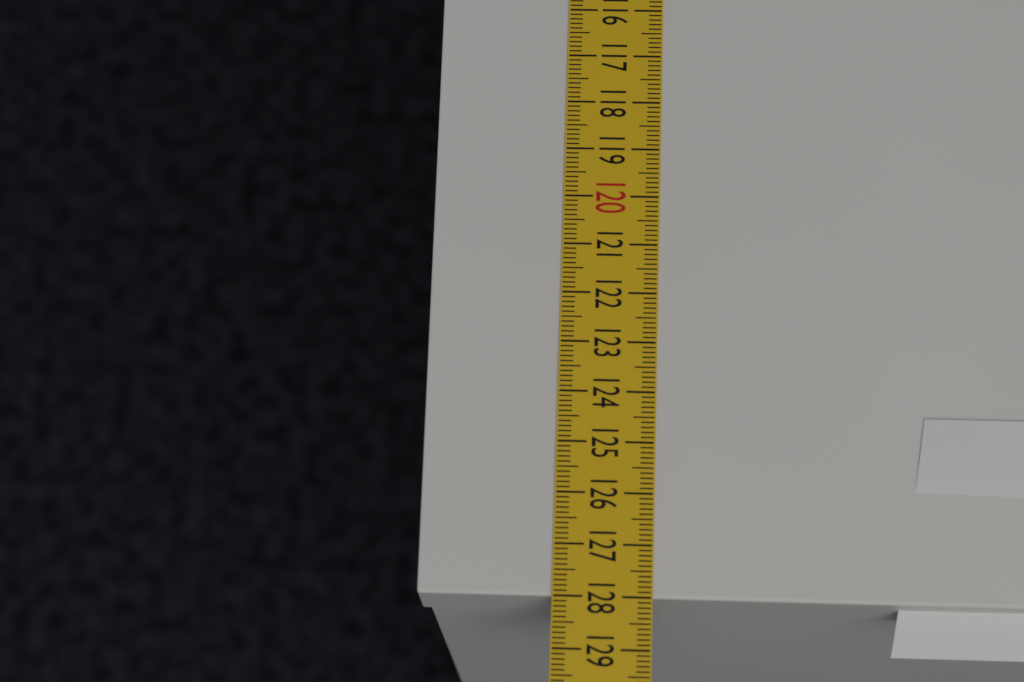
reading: 128.0 cm
